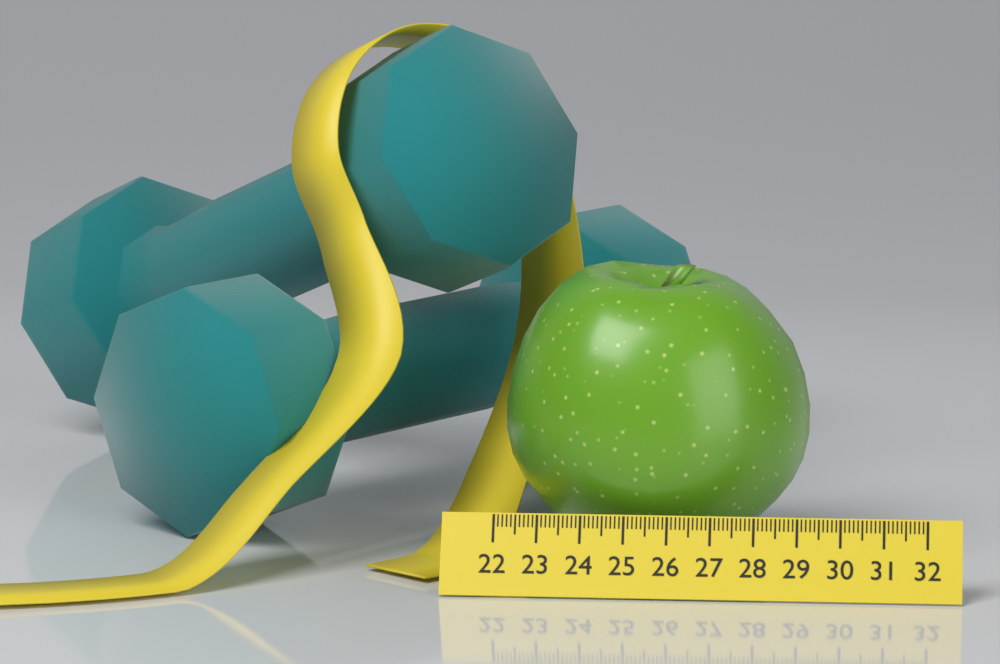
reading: 29.2 (no unit)
